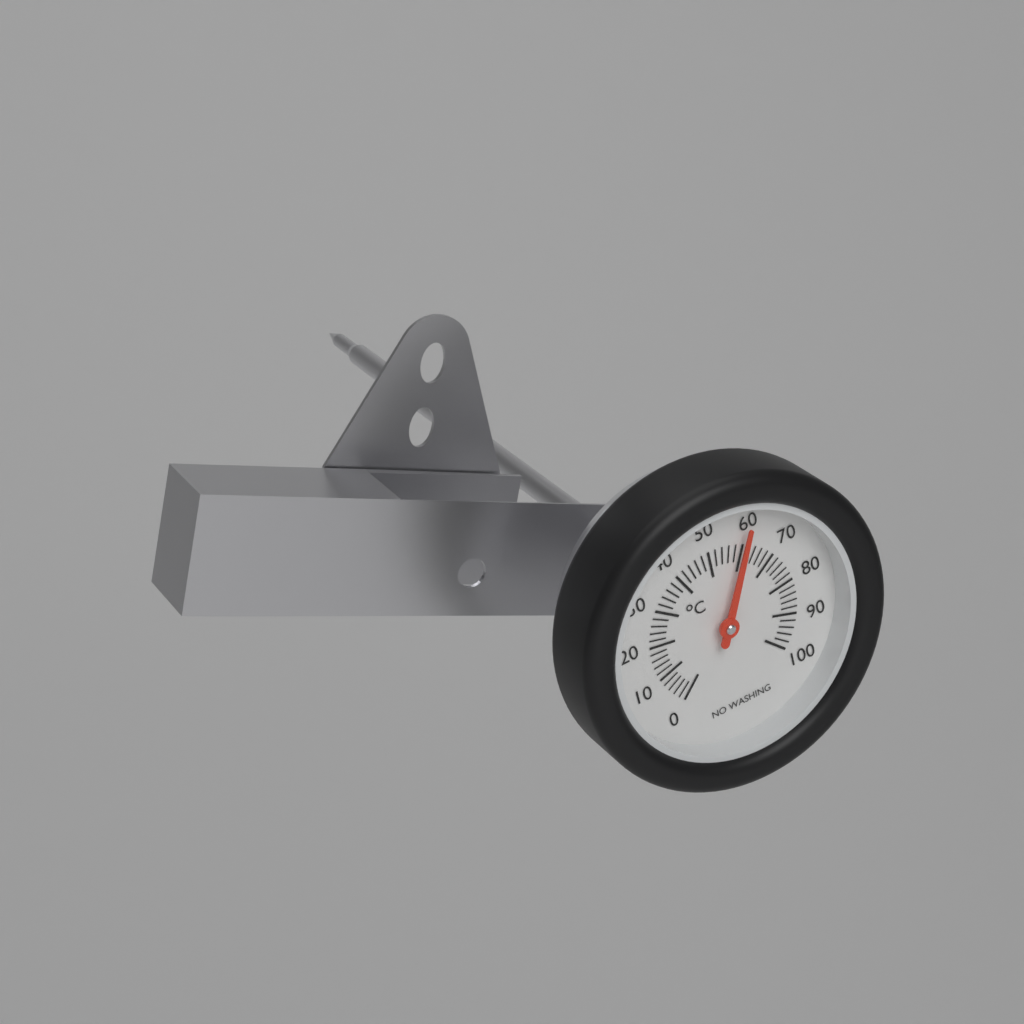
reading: 60 °C
